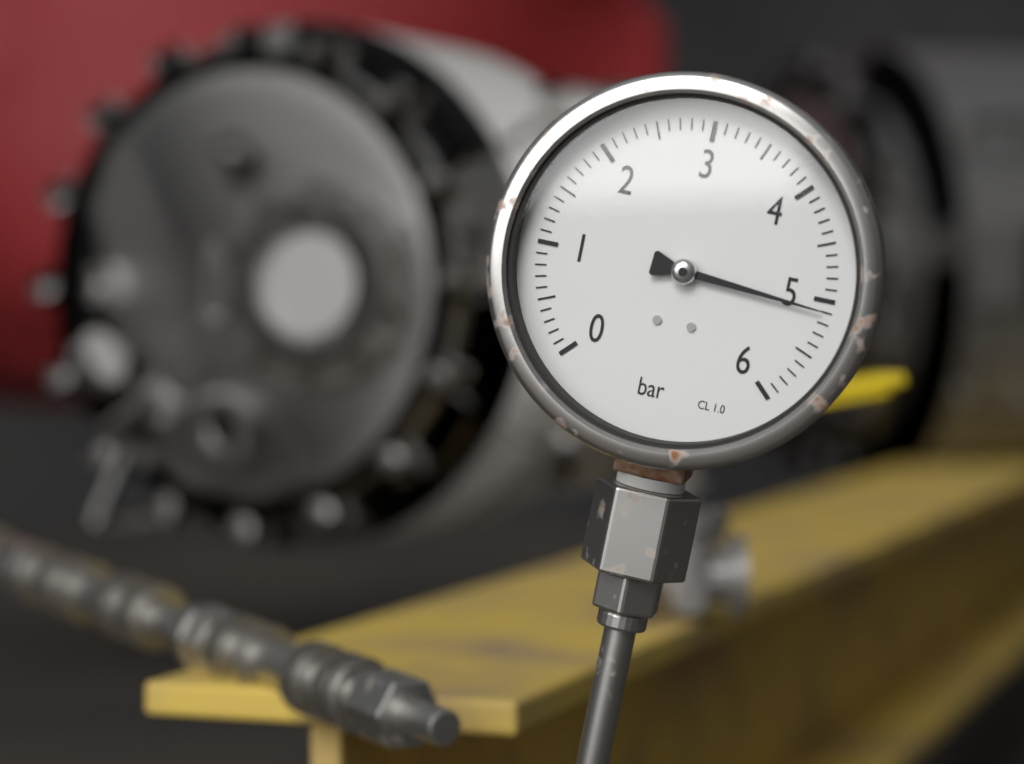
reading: 5.1 bar
